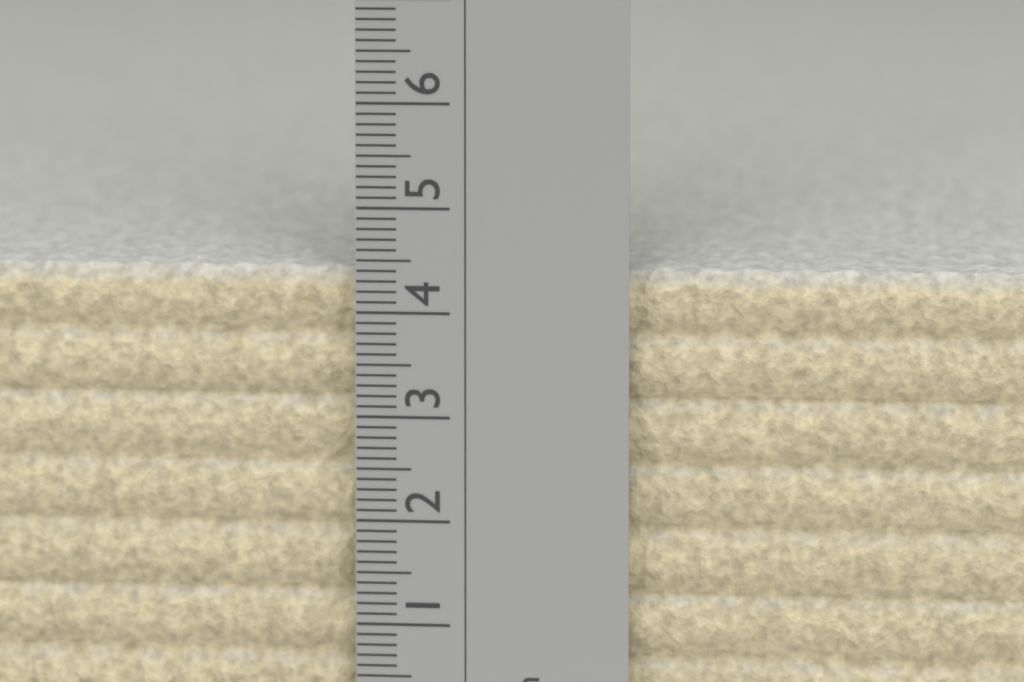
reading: 4.4 cm
